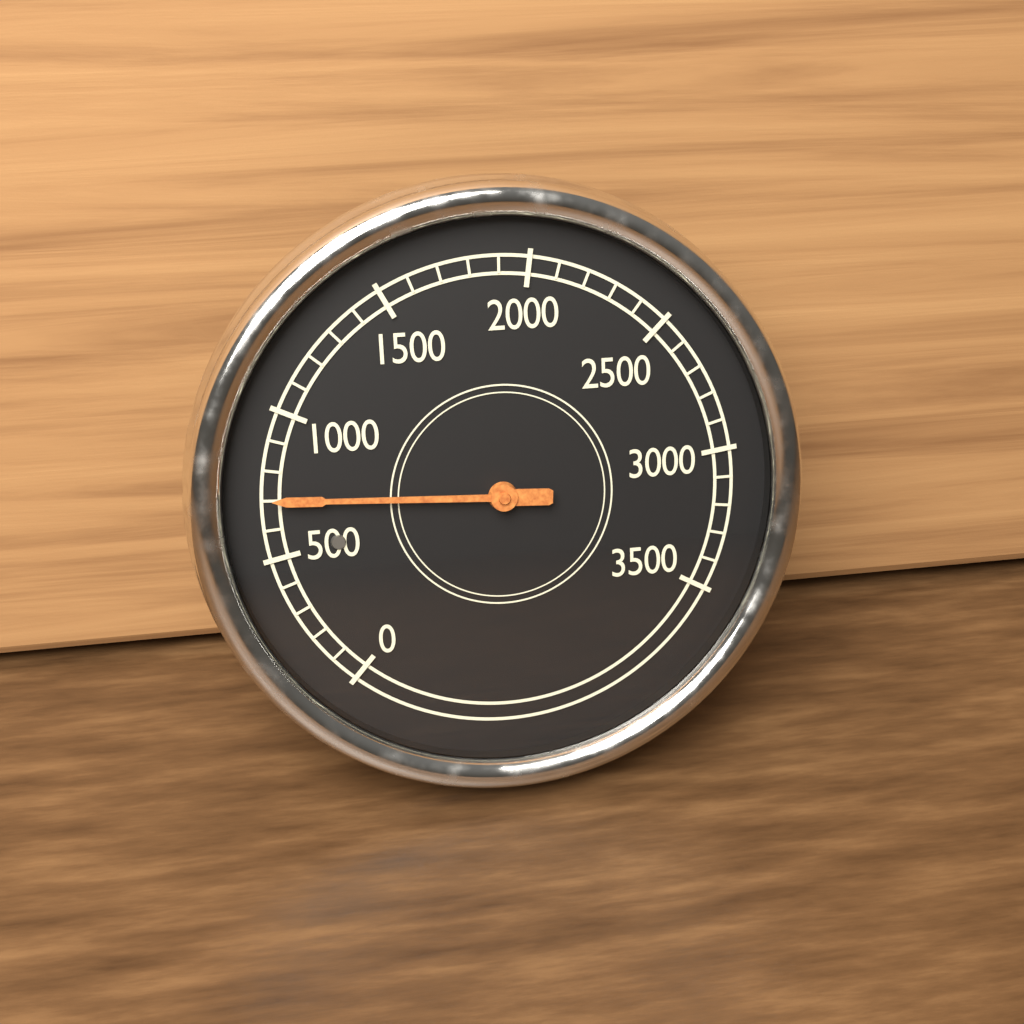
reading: 700 (no unit)
